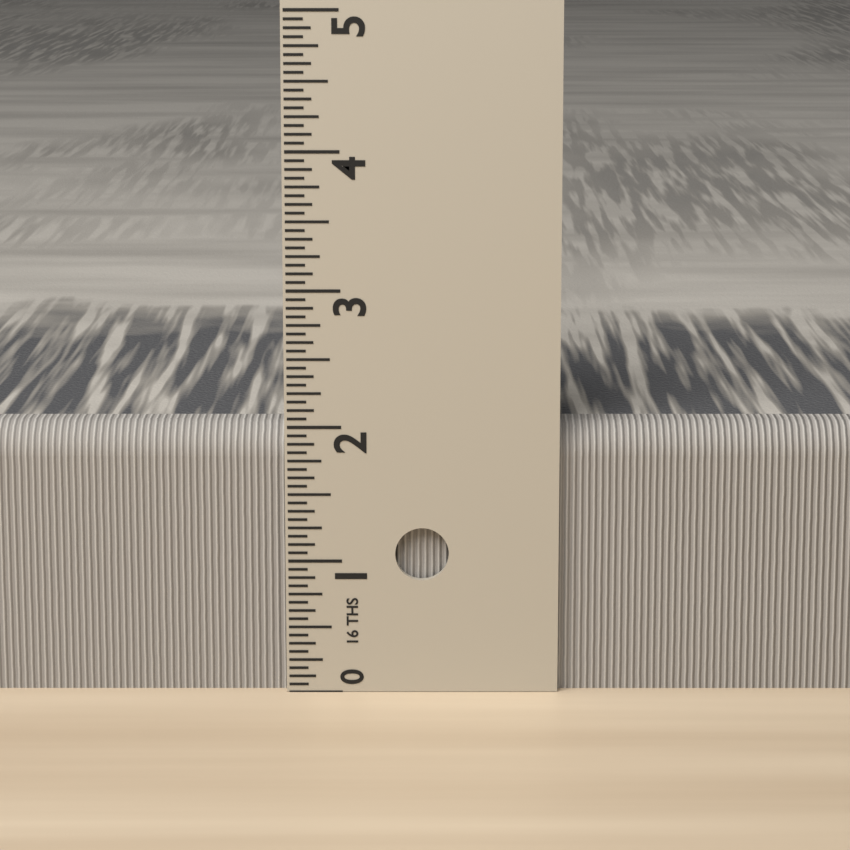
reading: 2.0000 in
